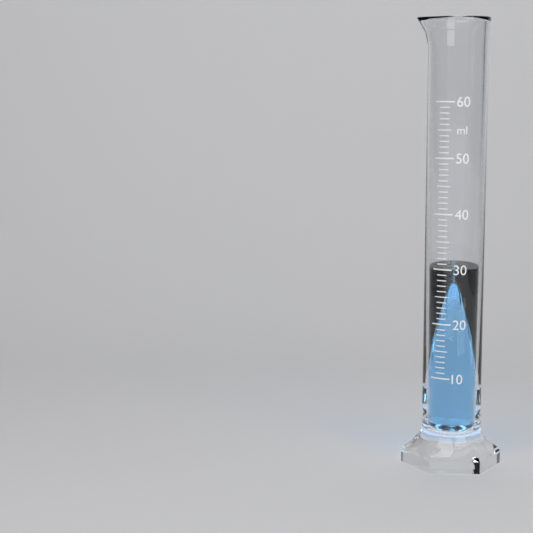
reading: 30 ml
